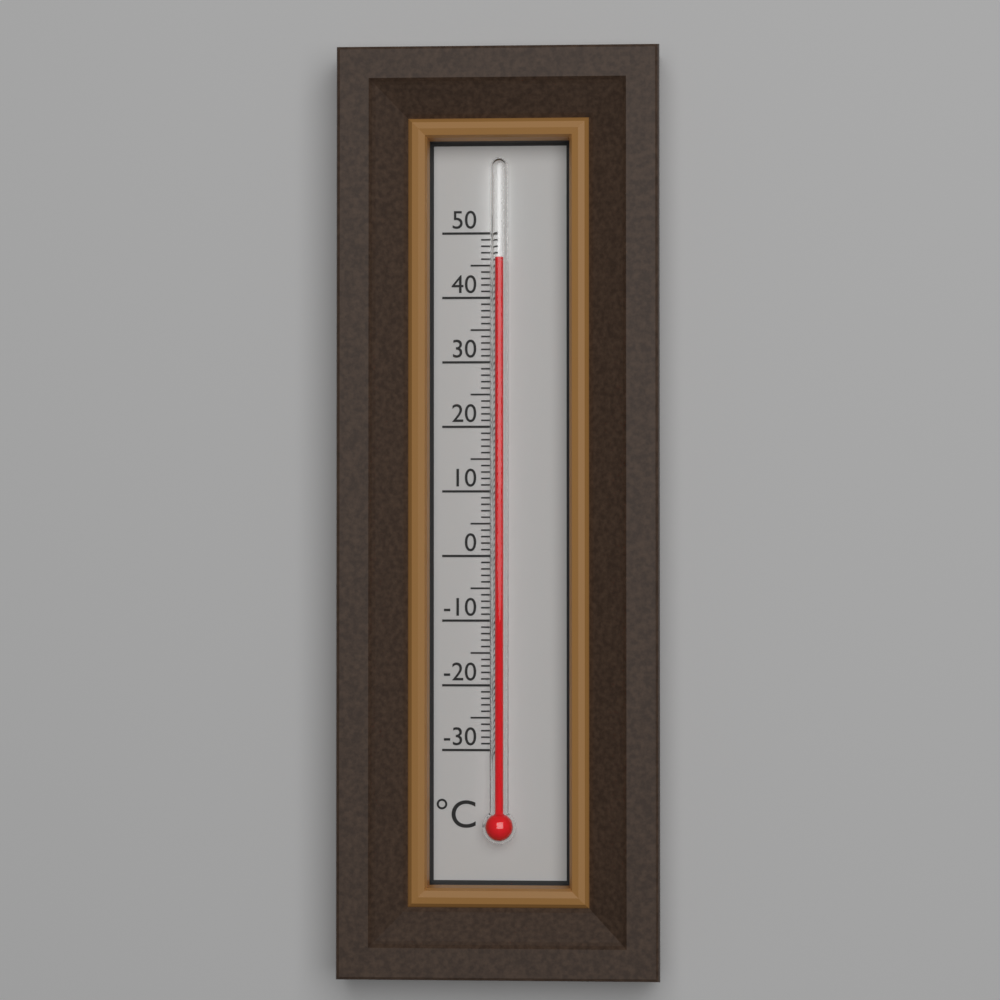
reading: 46 °C
